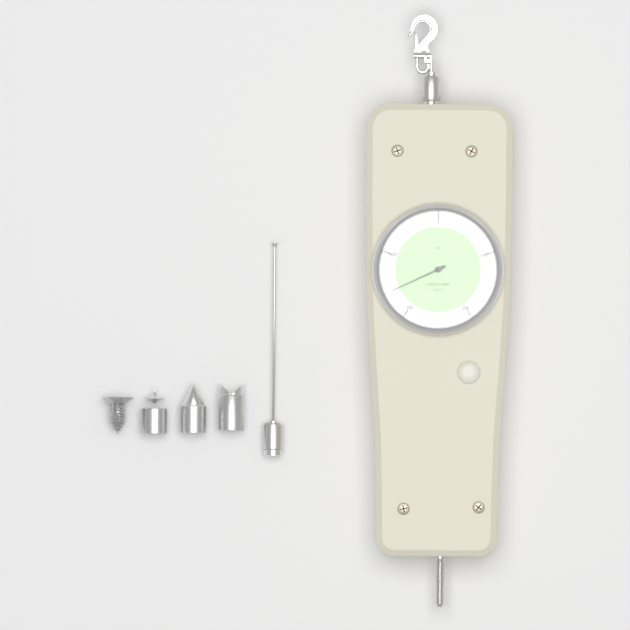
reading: 340 N
